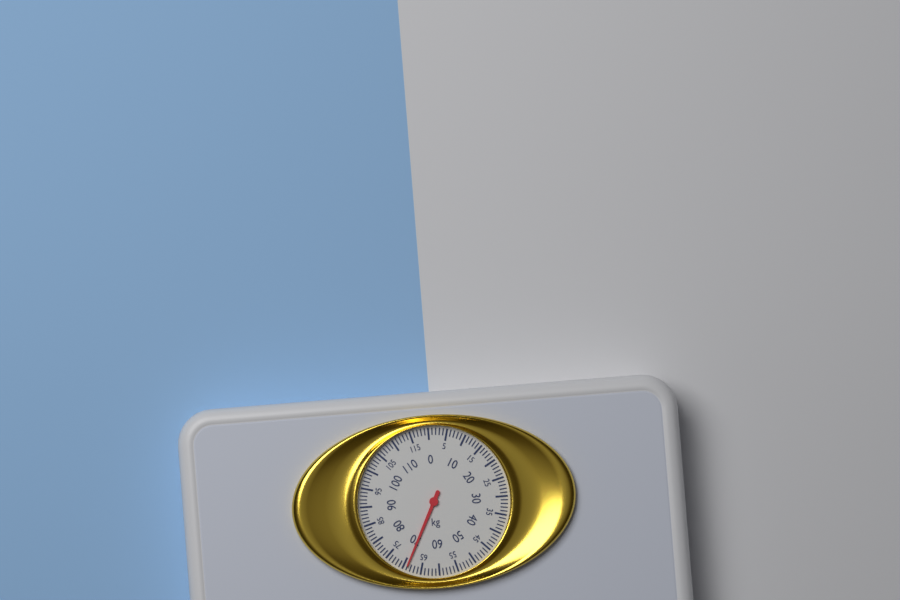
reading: 69 kg
